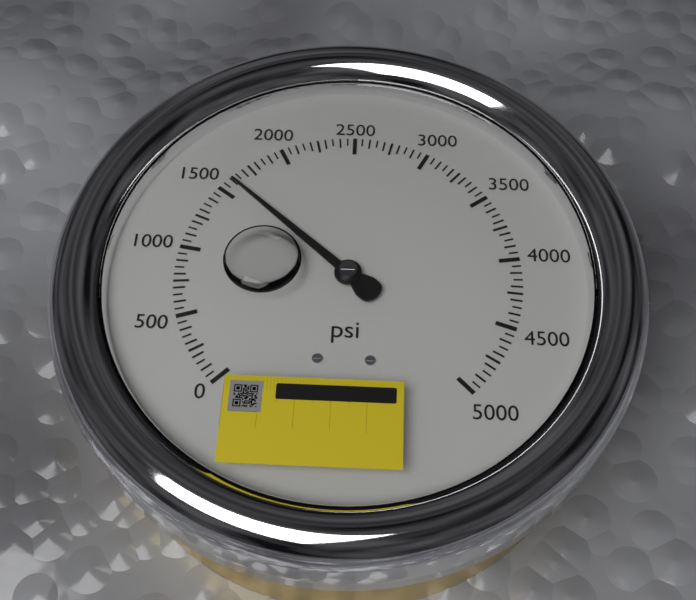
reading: 1600 psi
